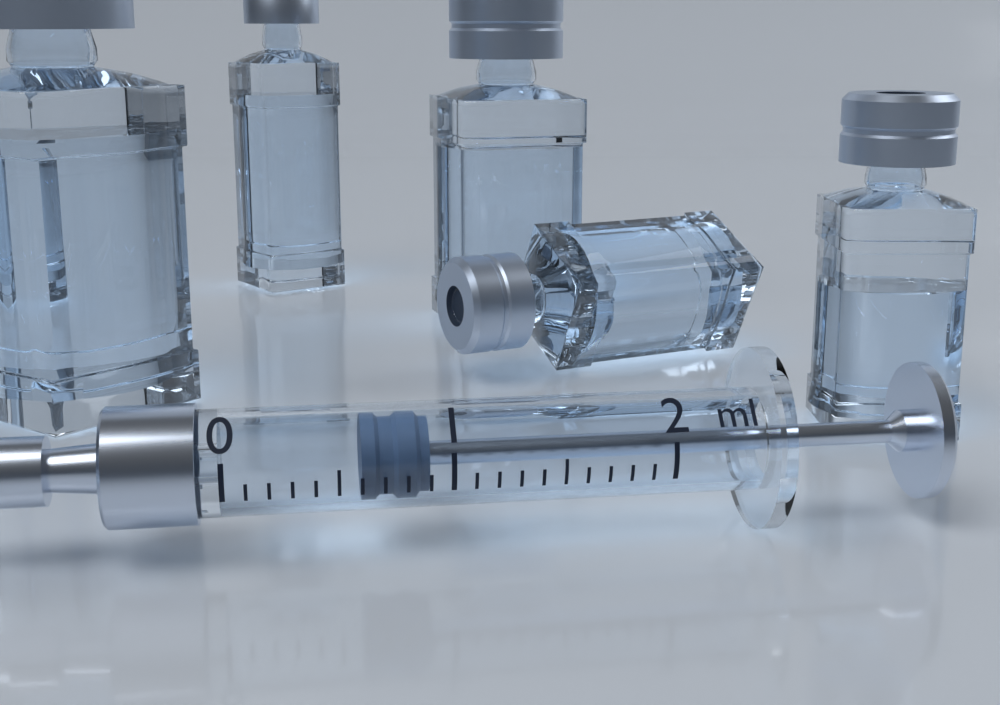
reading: 0.6 ml
